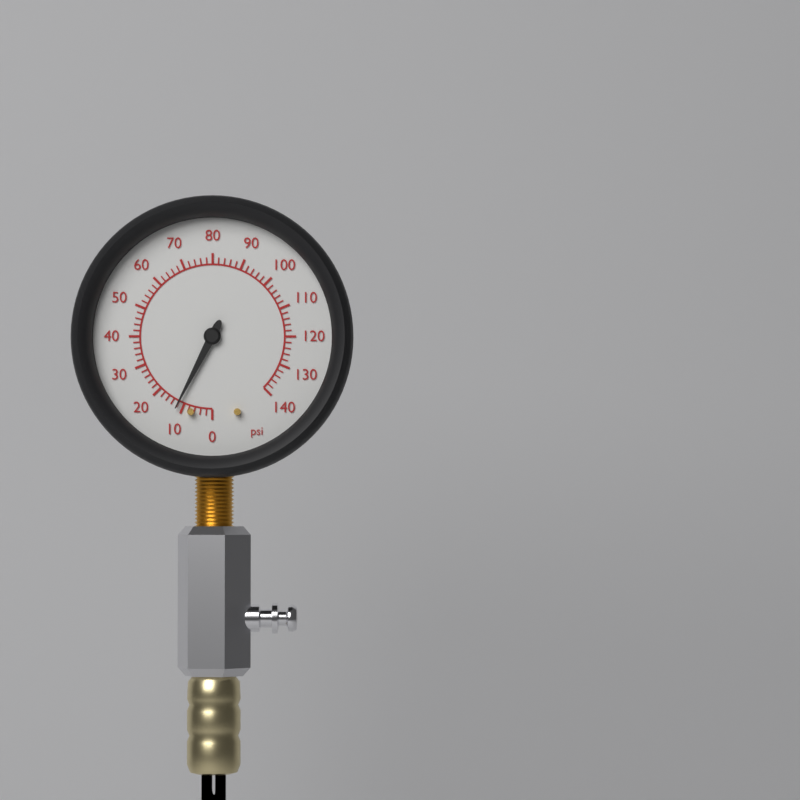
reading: 12 psi
